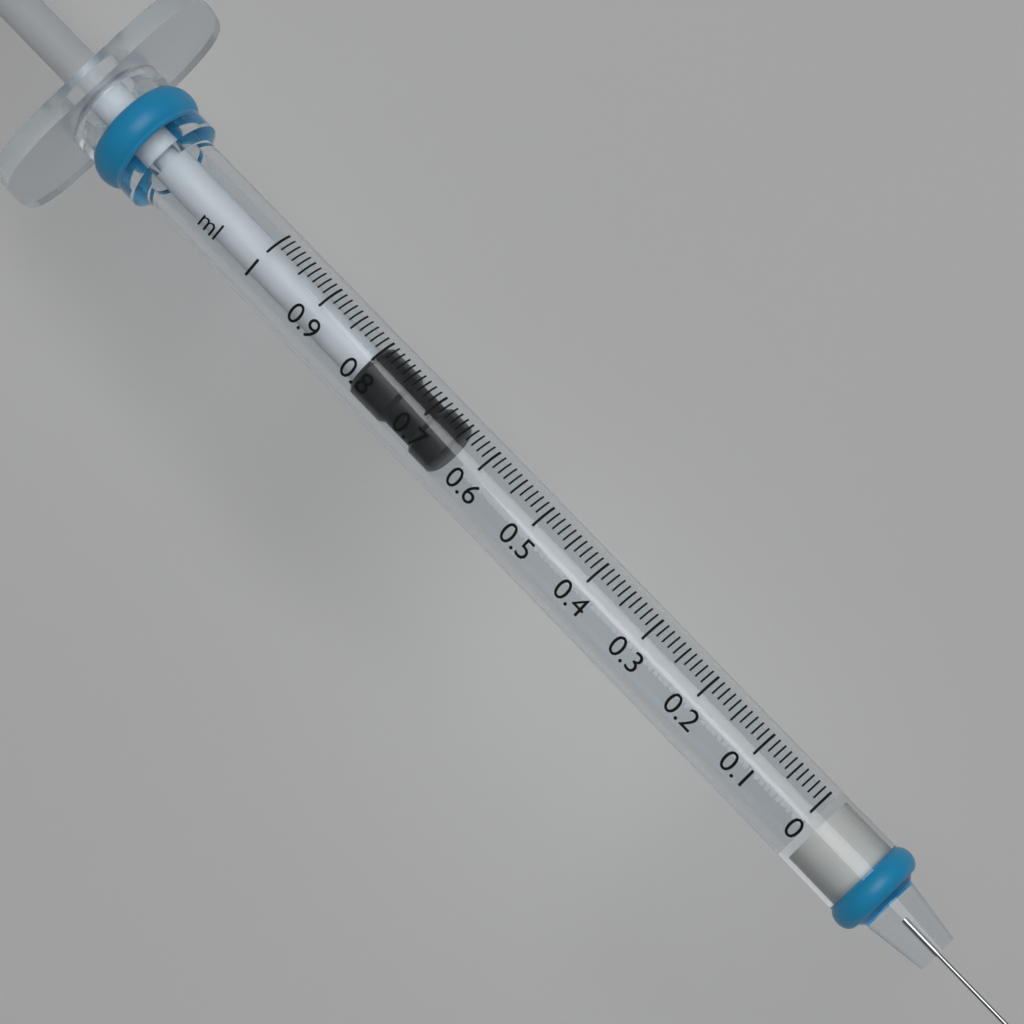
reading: 0.65 ml
